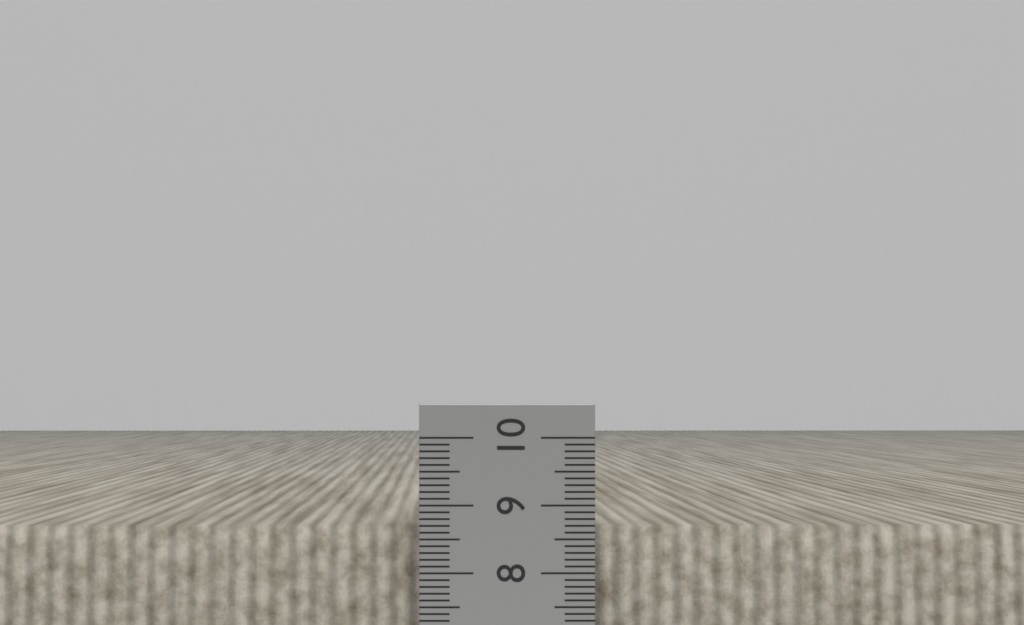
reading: 8.7 cm
